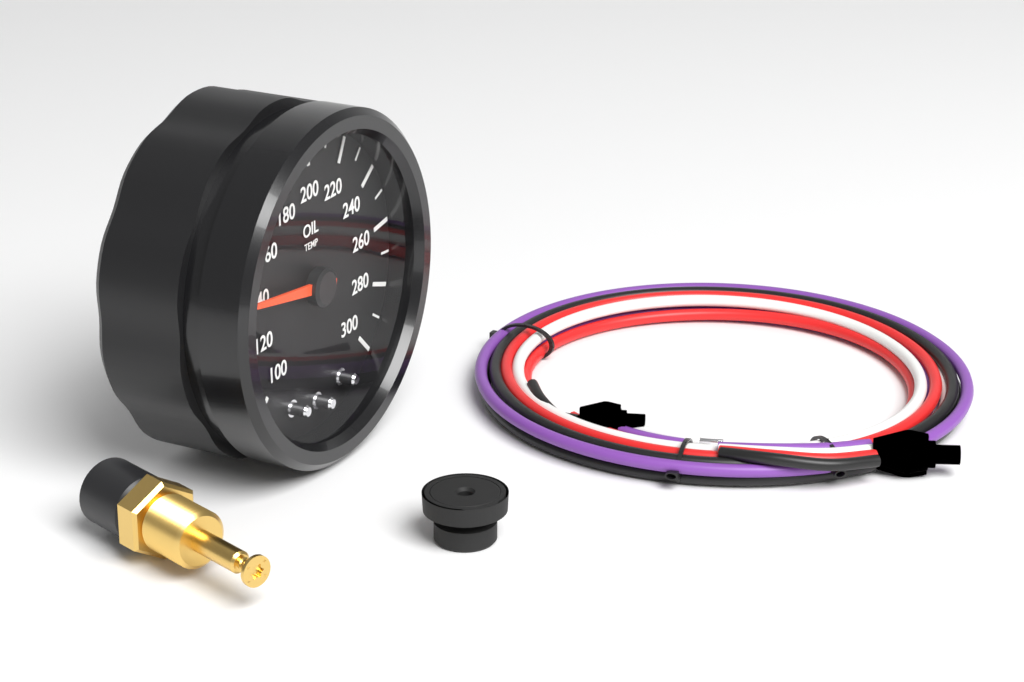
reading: 140 (no unit)
